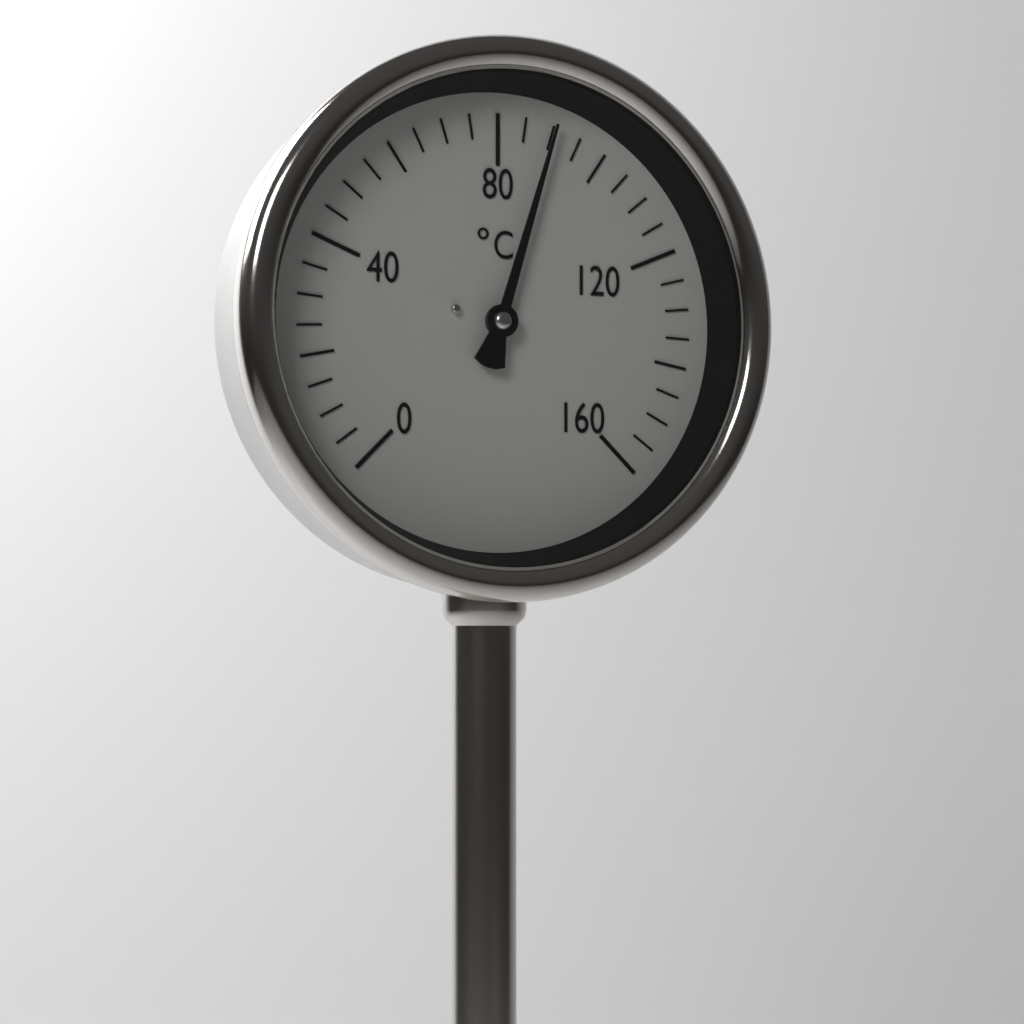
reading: 90 °C
